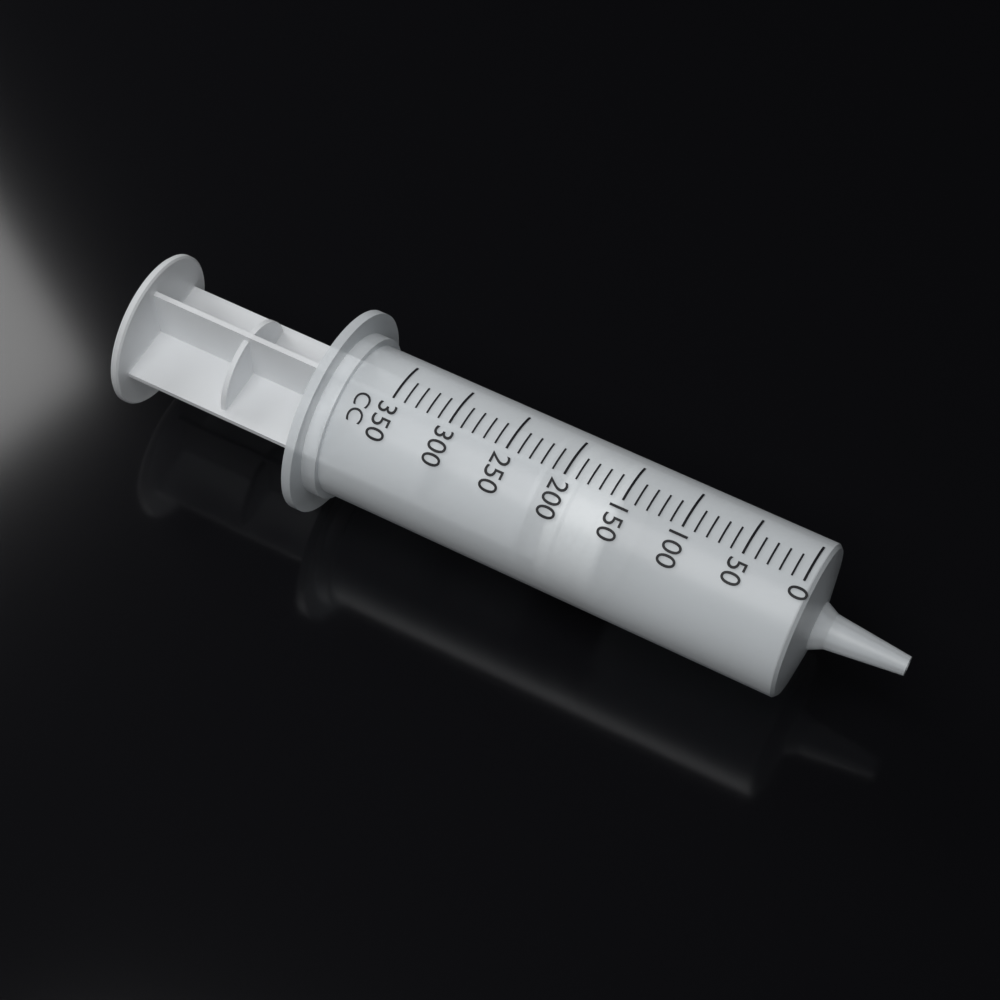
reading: 150 cc
